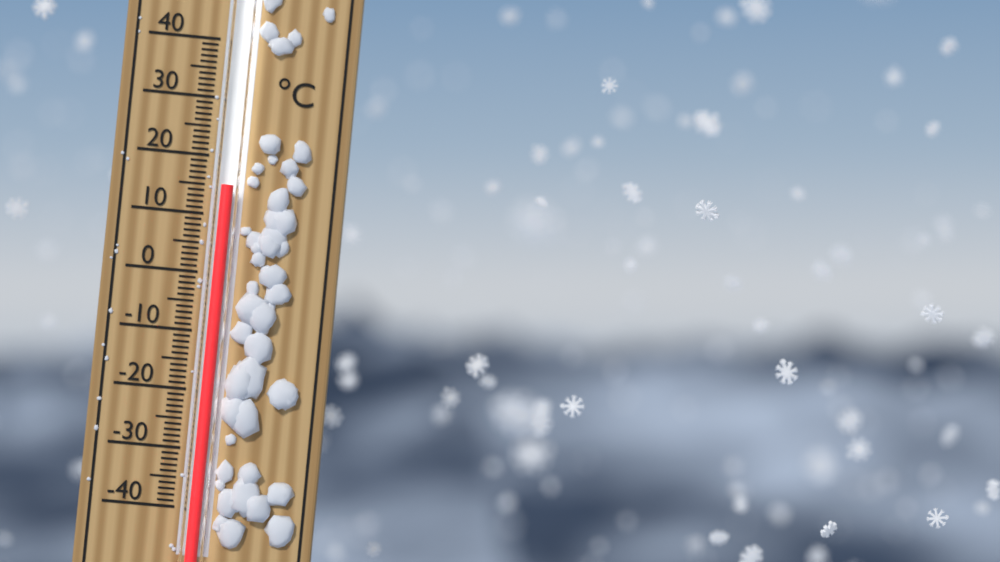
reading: 15 °C
